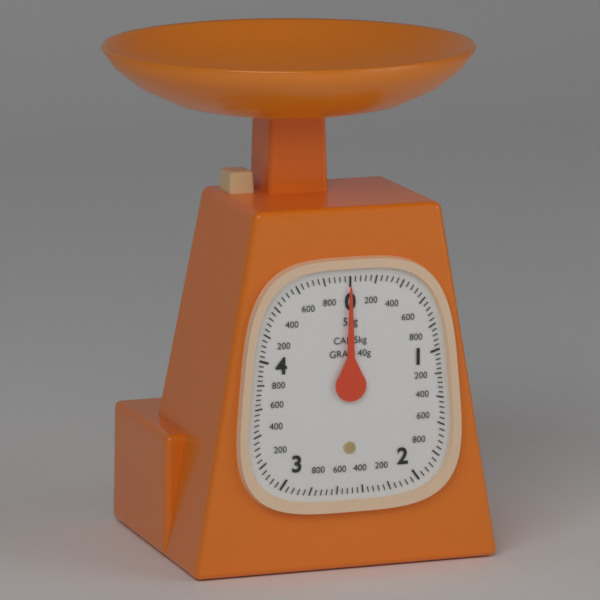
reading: 0.00 kg
